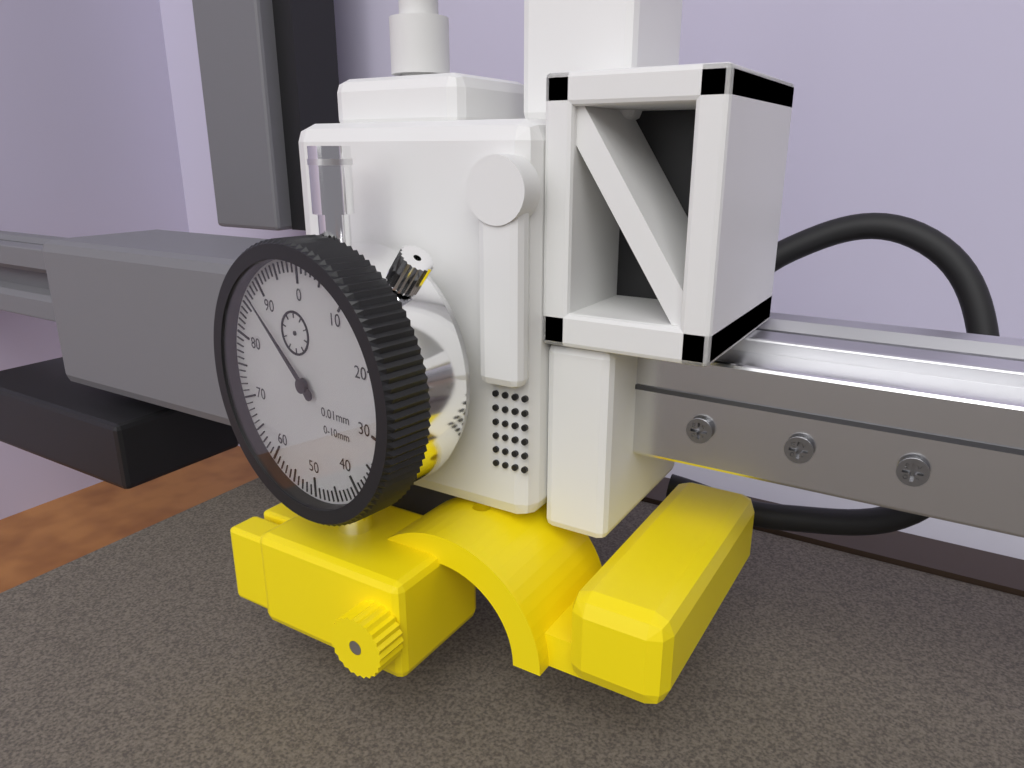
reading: 87 0.01mm
